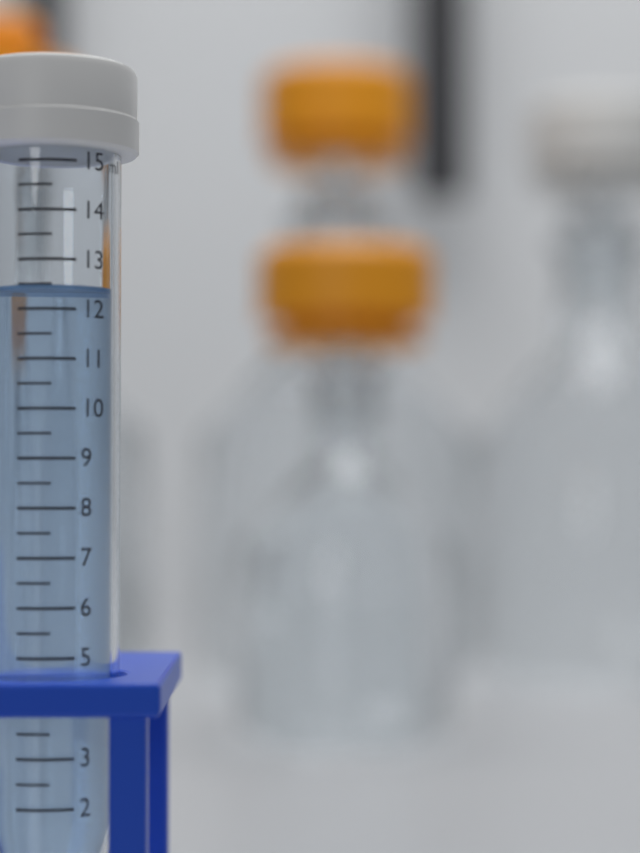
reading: 12.5 ml
